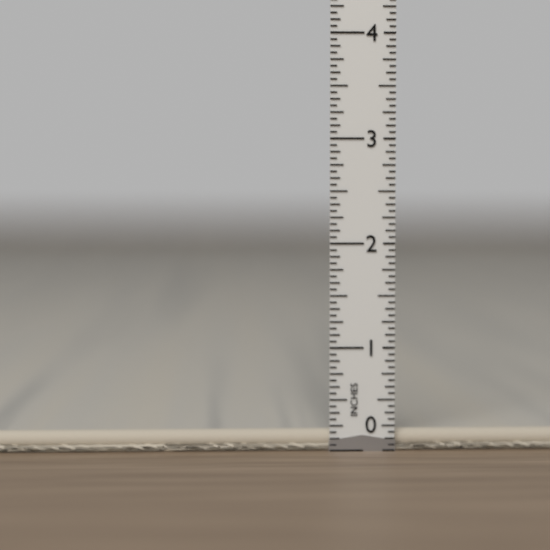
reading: 0.1250 in
